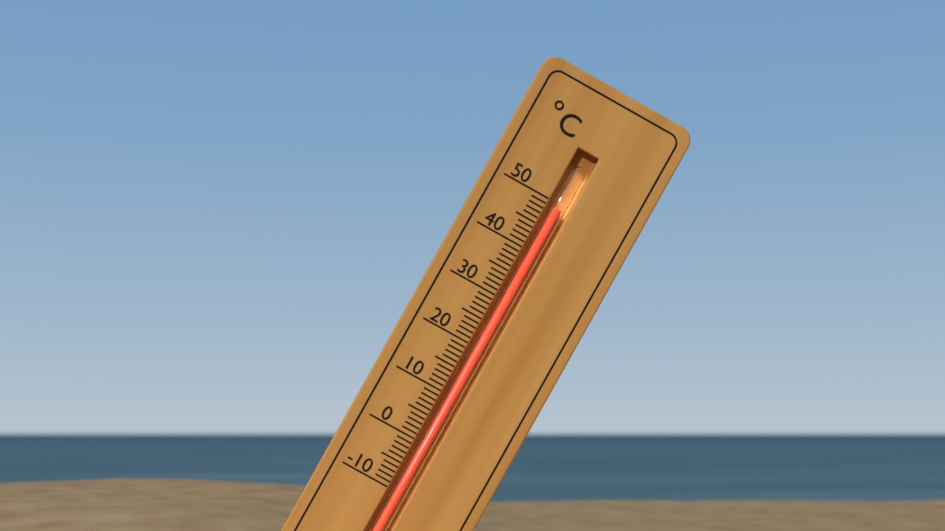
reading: 49 °C
